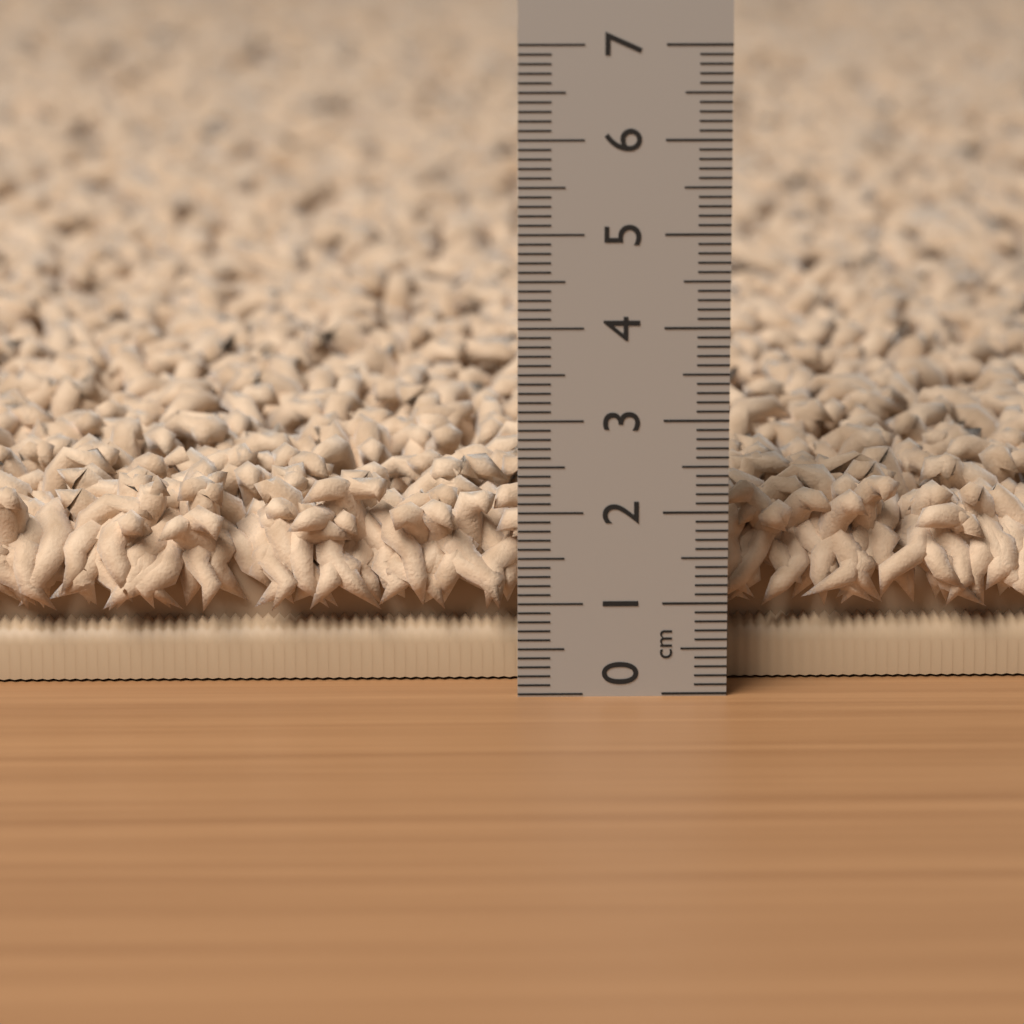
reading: 2.2 cm
